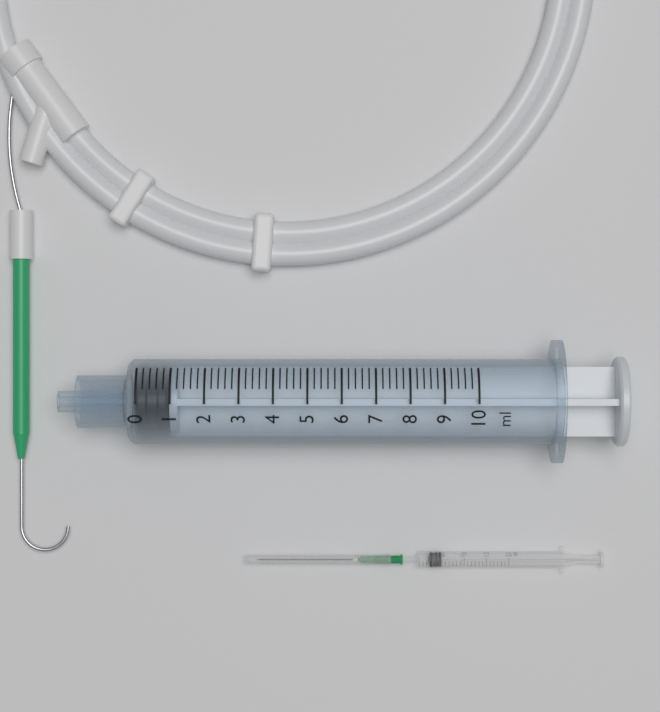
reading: 0.0 ml
